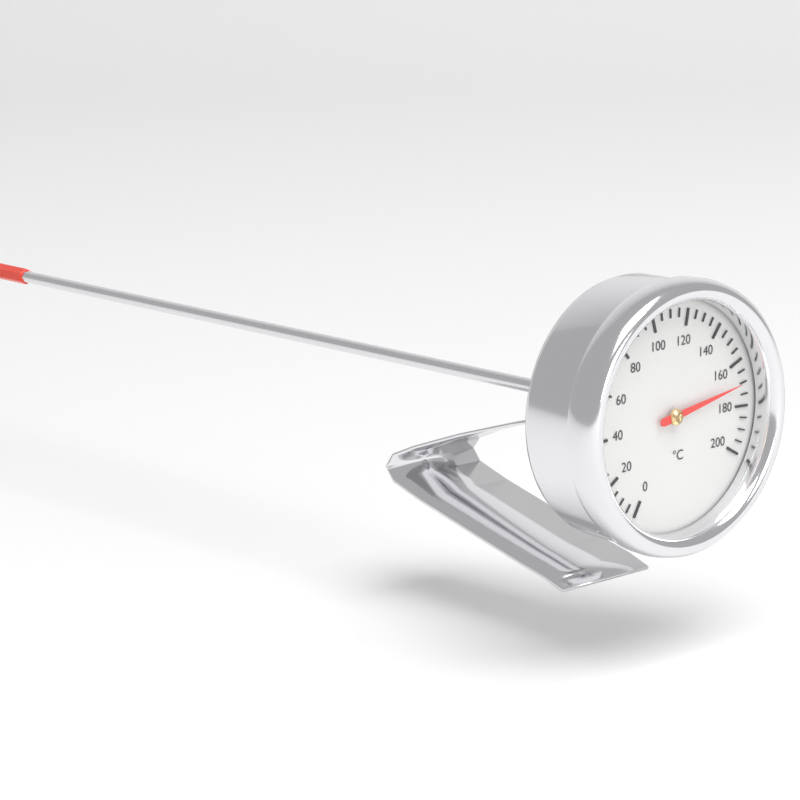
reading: 170 °C
